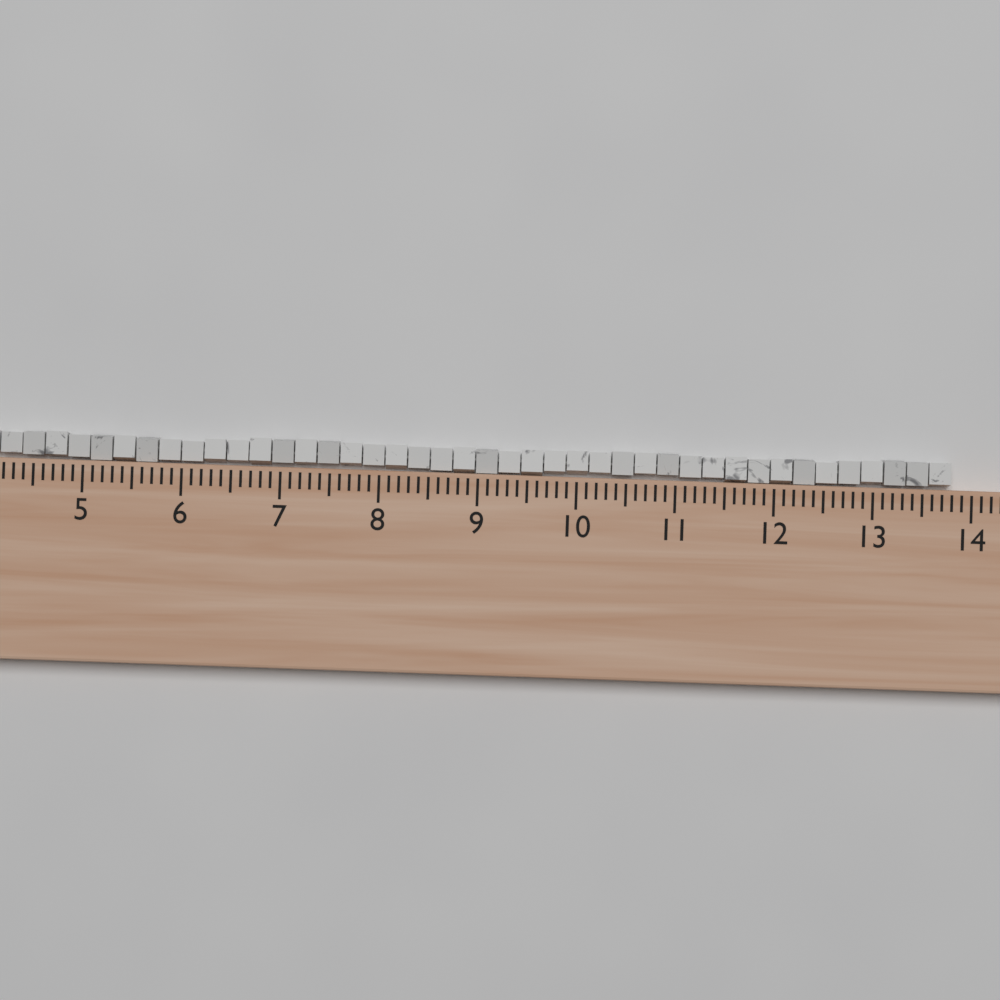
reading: 13.8 (no unit)
